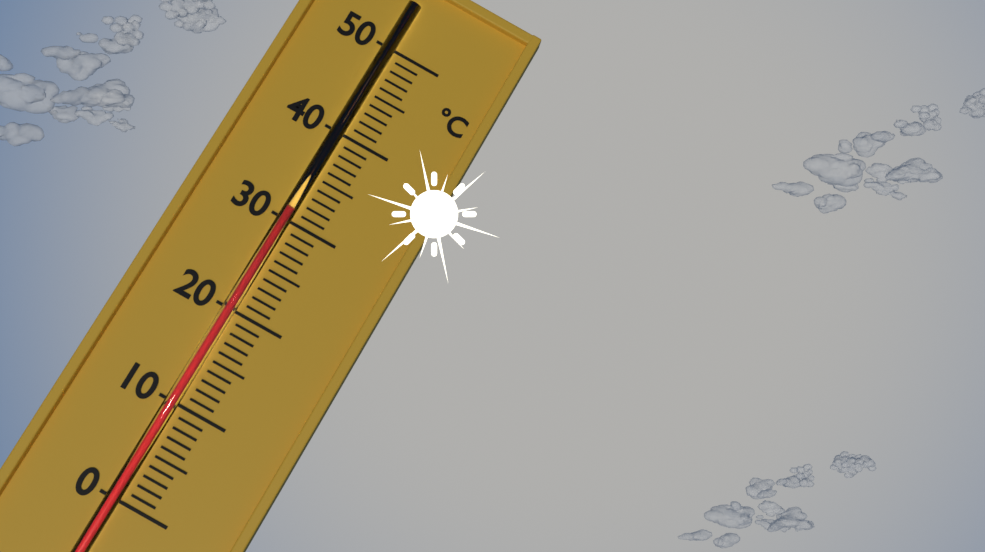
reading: 31 °C
